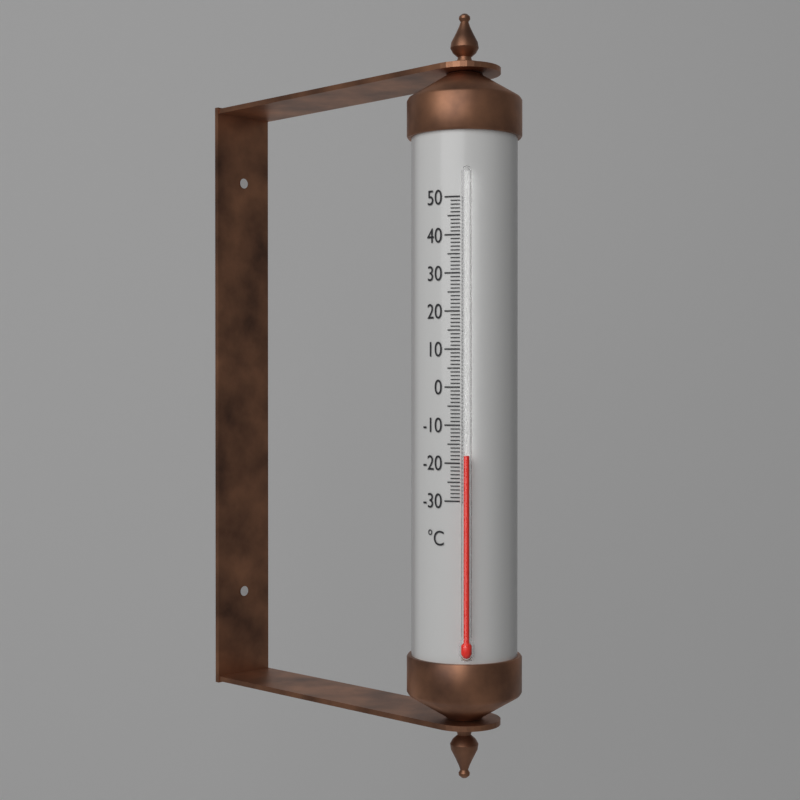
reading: -18 °C
